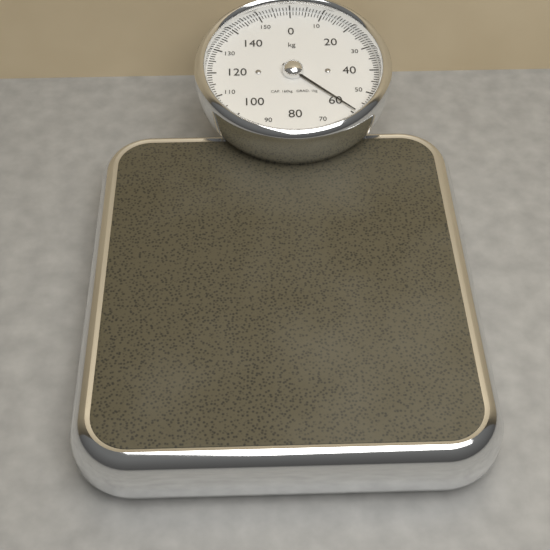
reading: 59 kg
